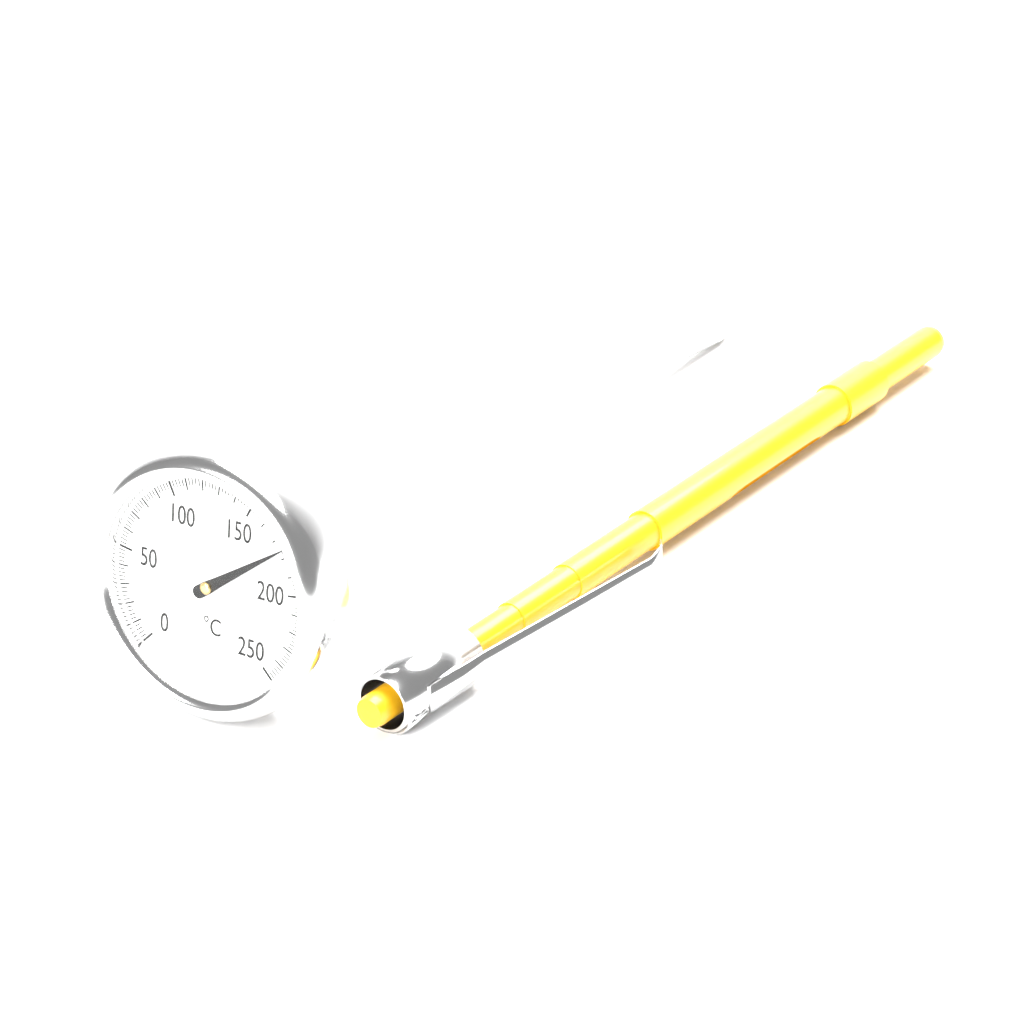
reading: 176 °C
